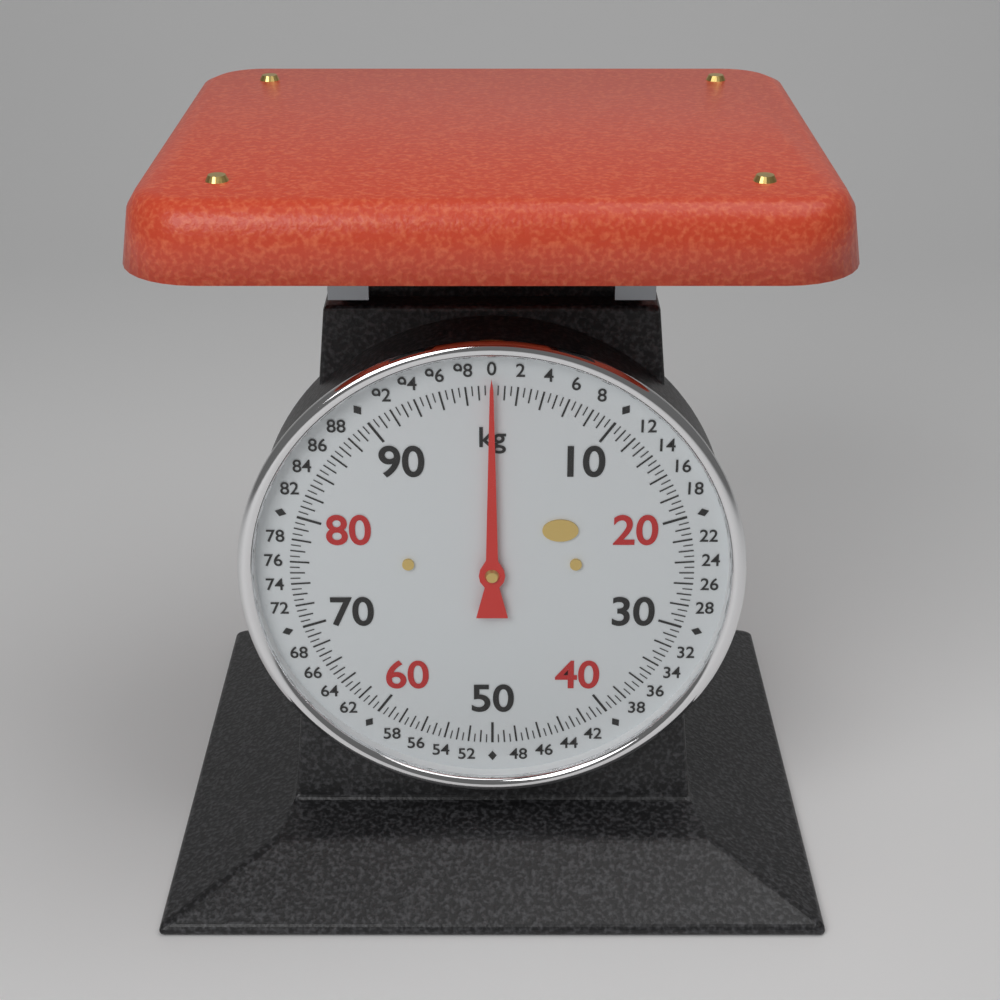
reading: 0.0 kg
